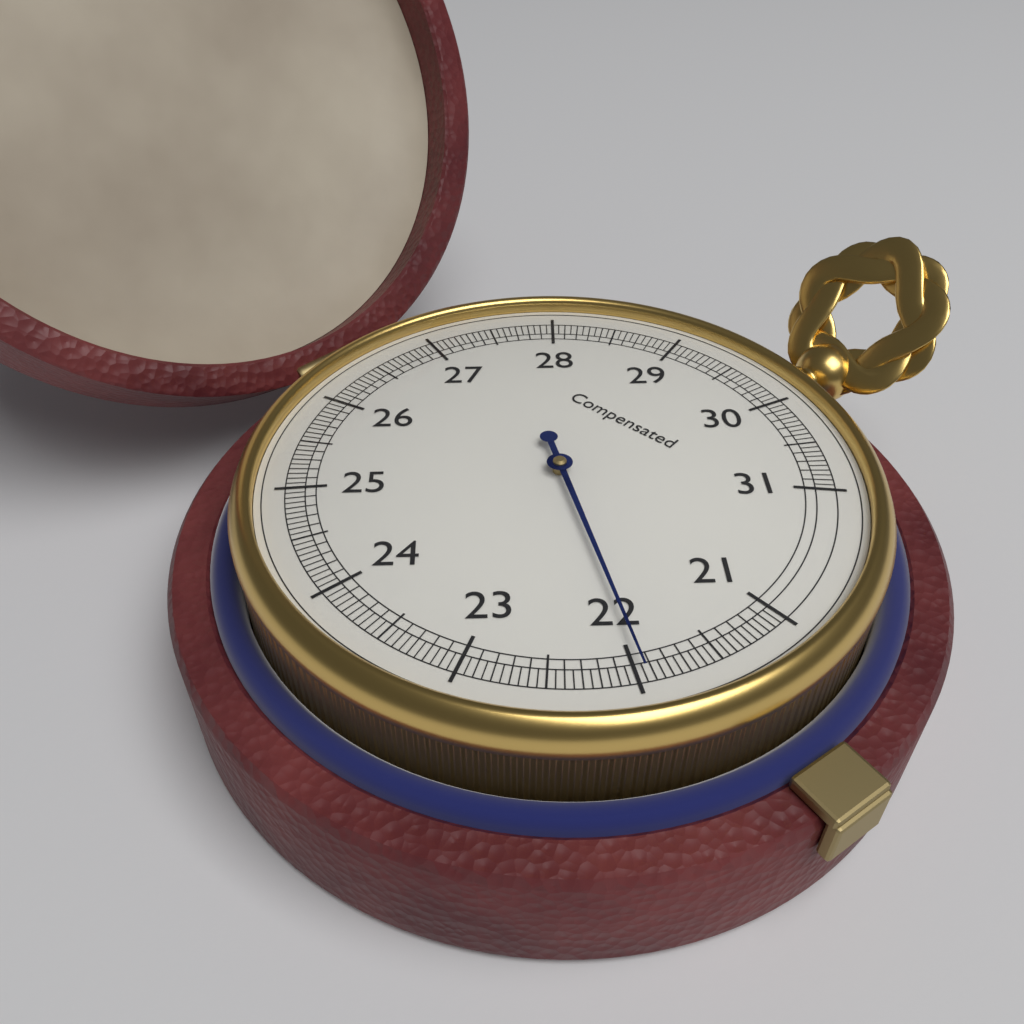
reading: 21.95 (no unit)
